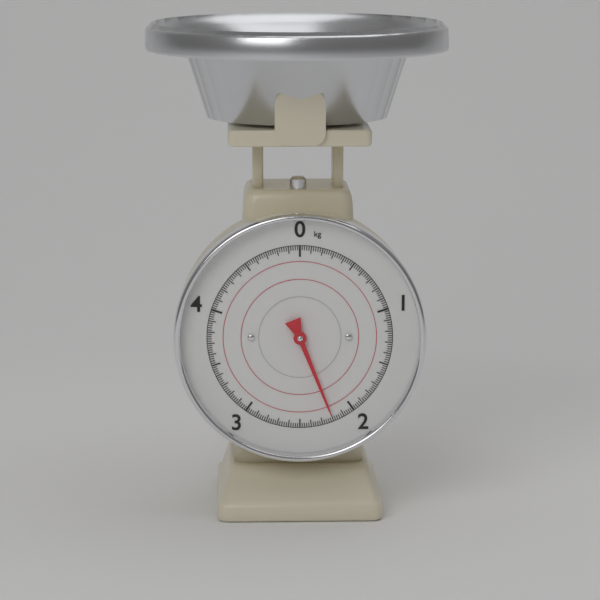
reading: 2.20 kg
